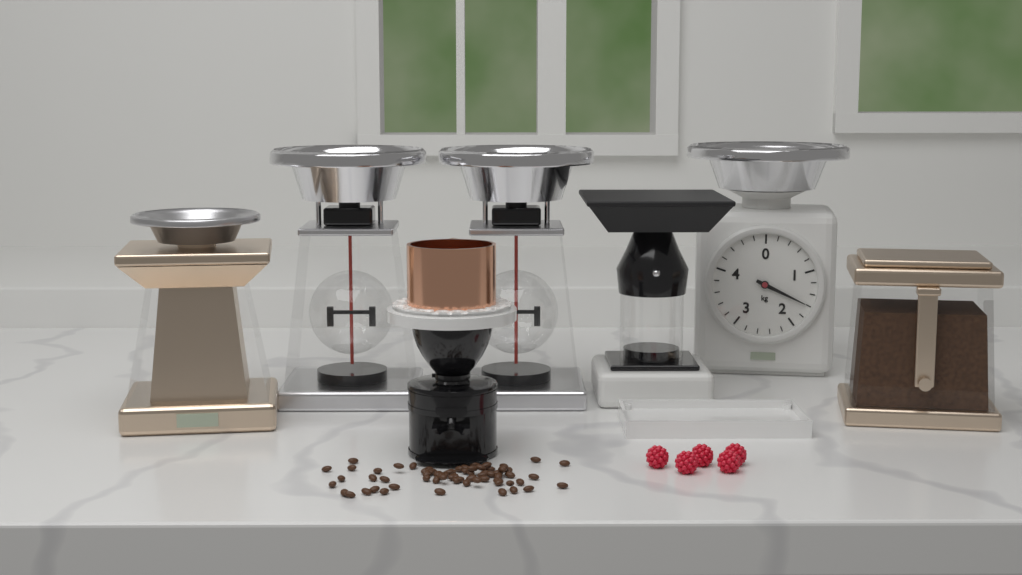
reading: 1.6 kg
